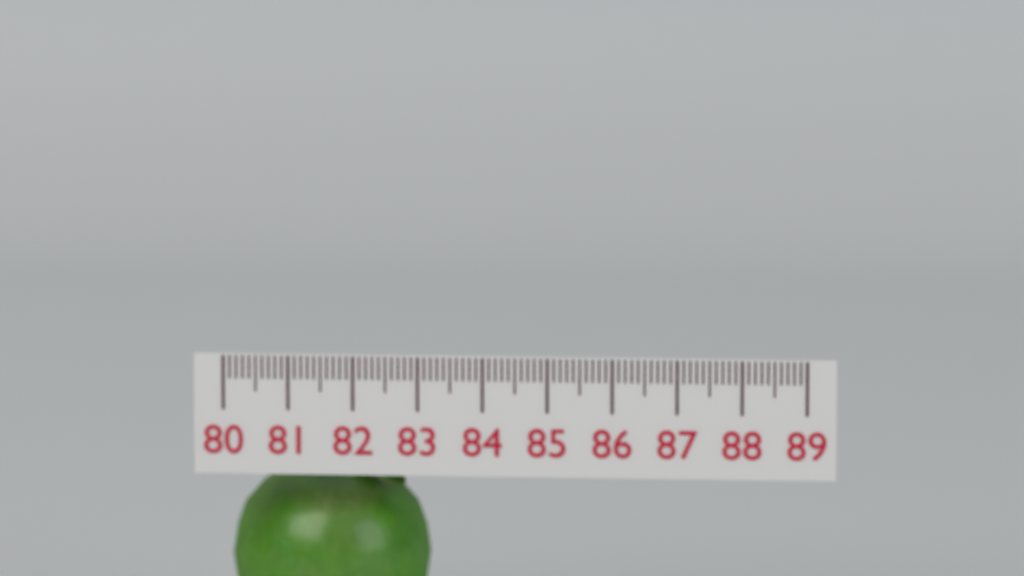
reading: 83.1 (no unit)
